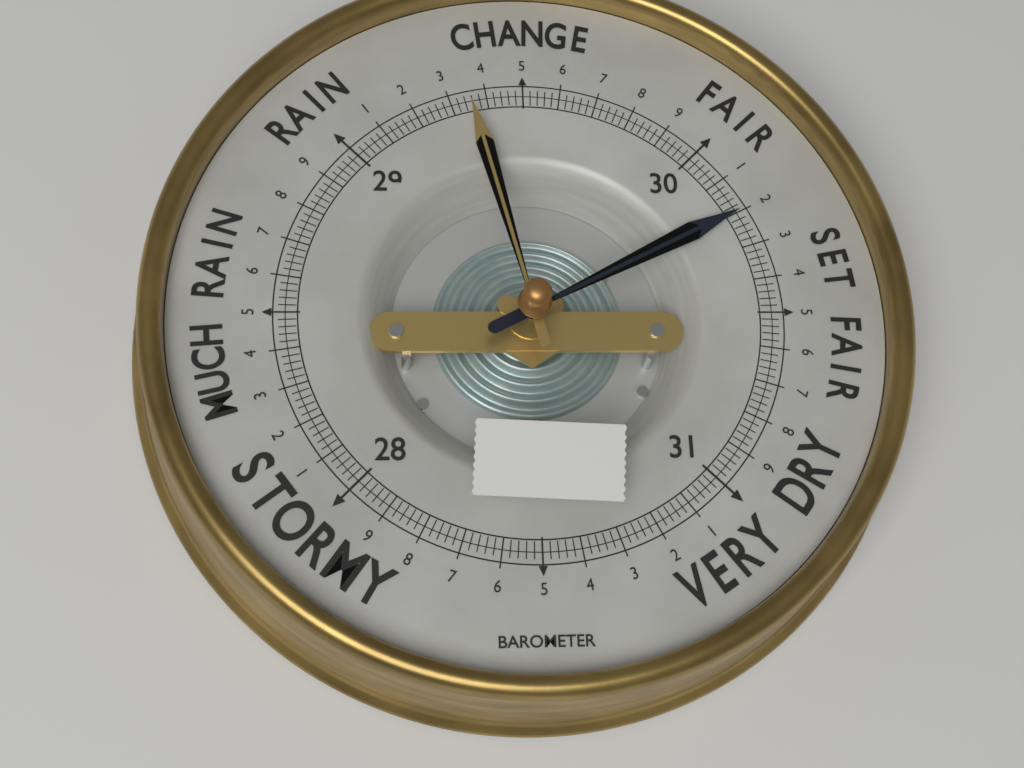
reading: 30.20 (no unit)
